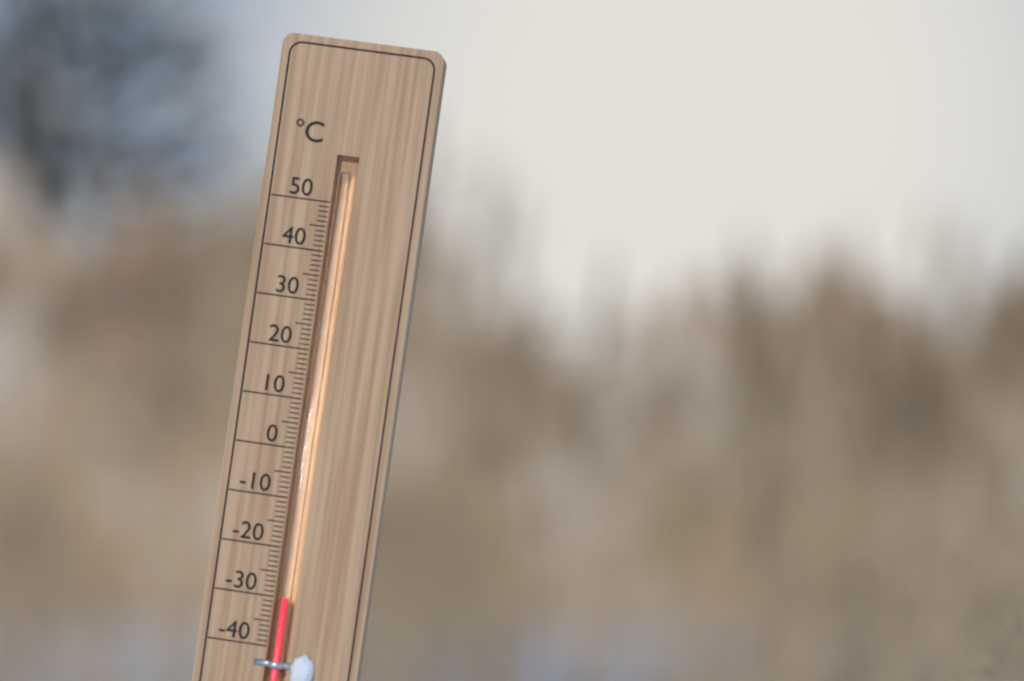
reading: -30 °C
